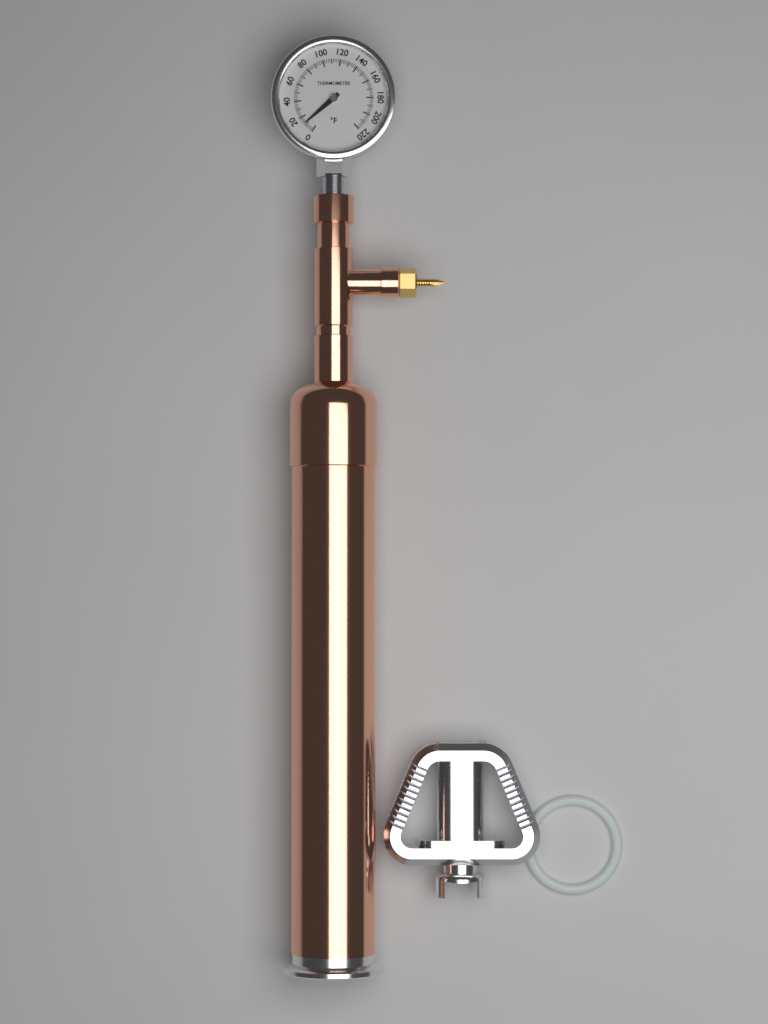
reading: 12 °F
